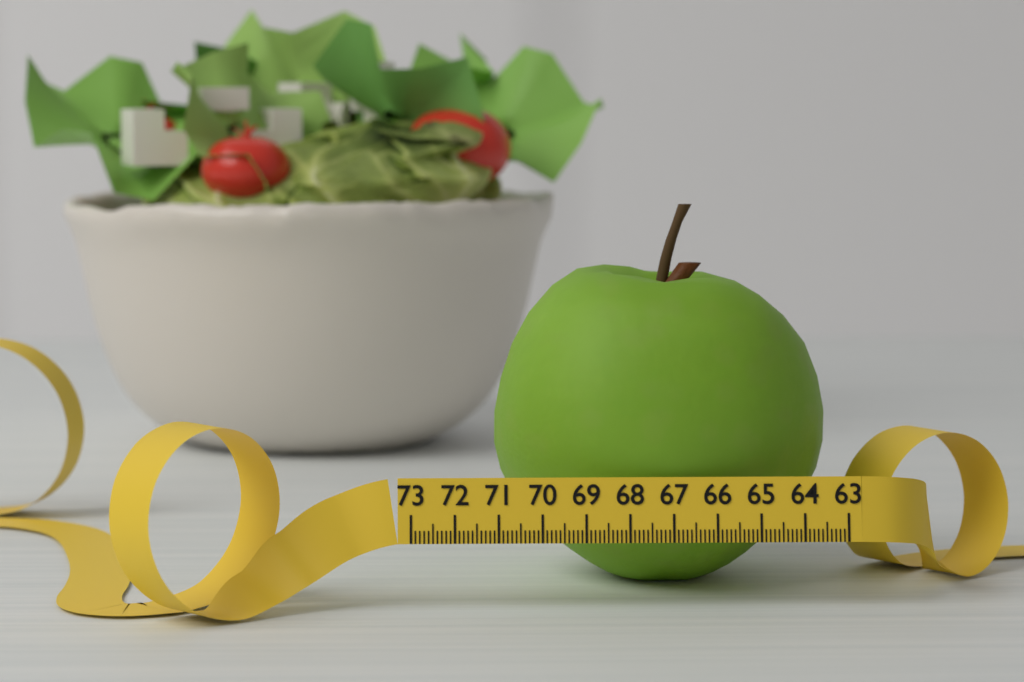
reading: 71.0 (no unit)
